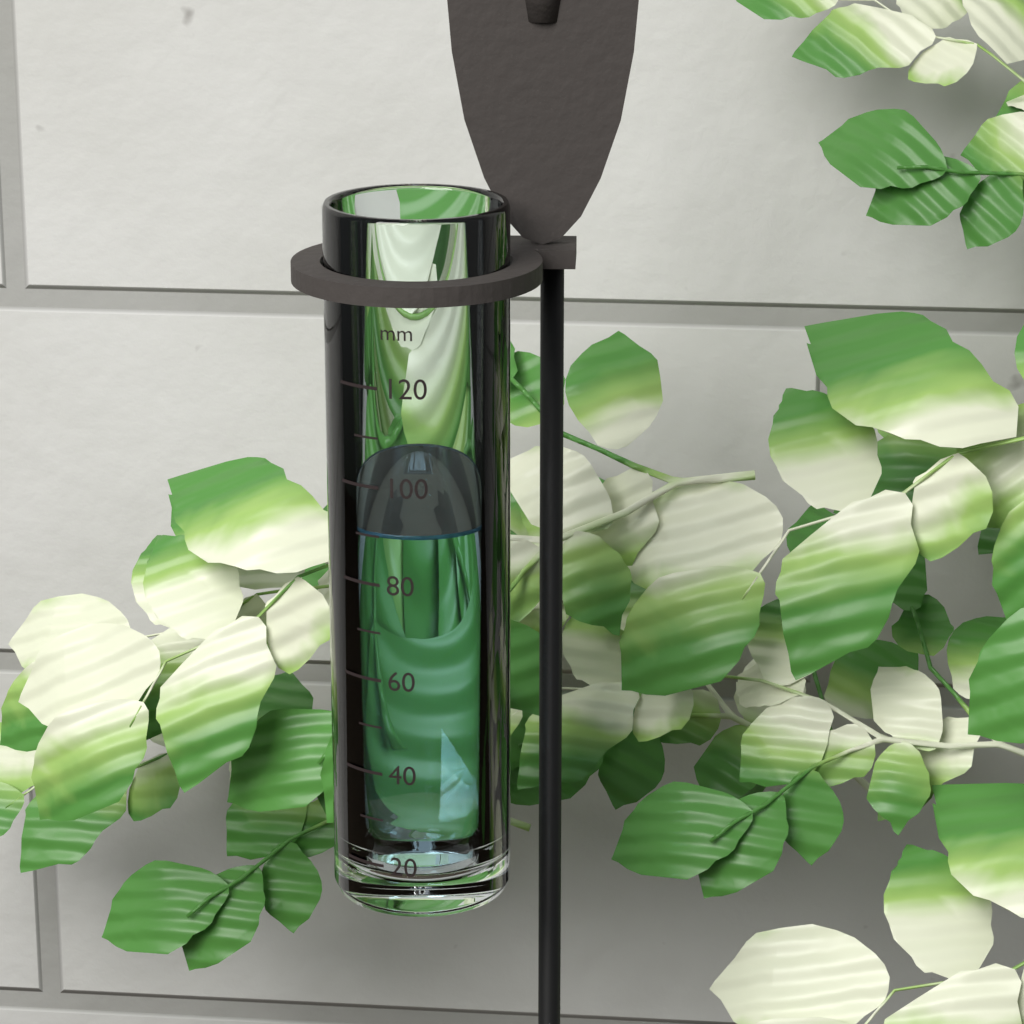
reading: 90 mm
